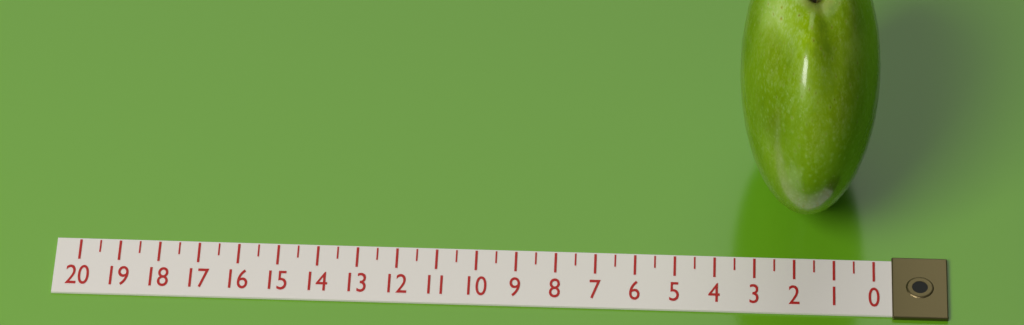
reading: 3.5 (no unit)
